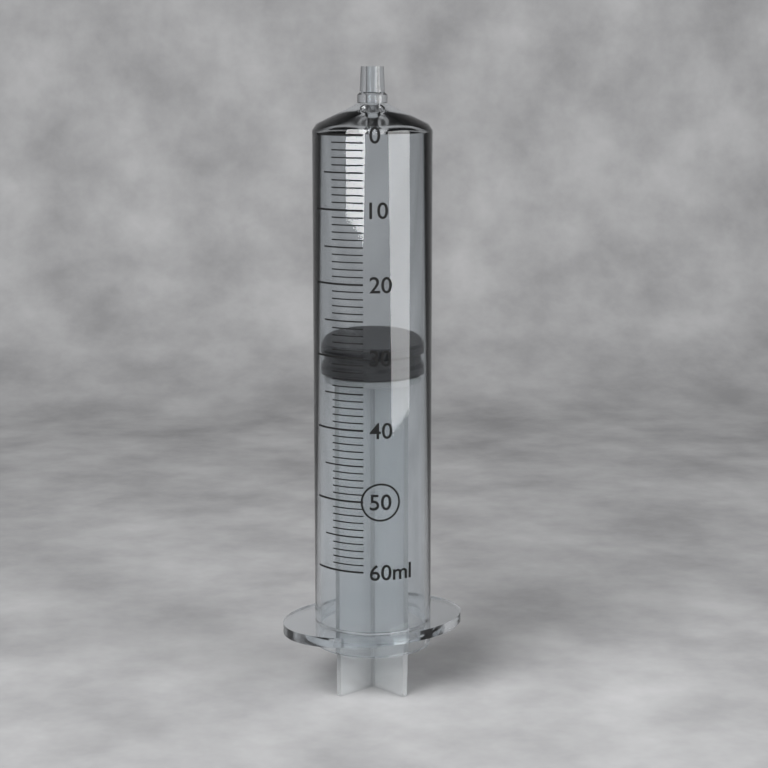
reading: 29 ml
